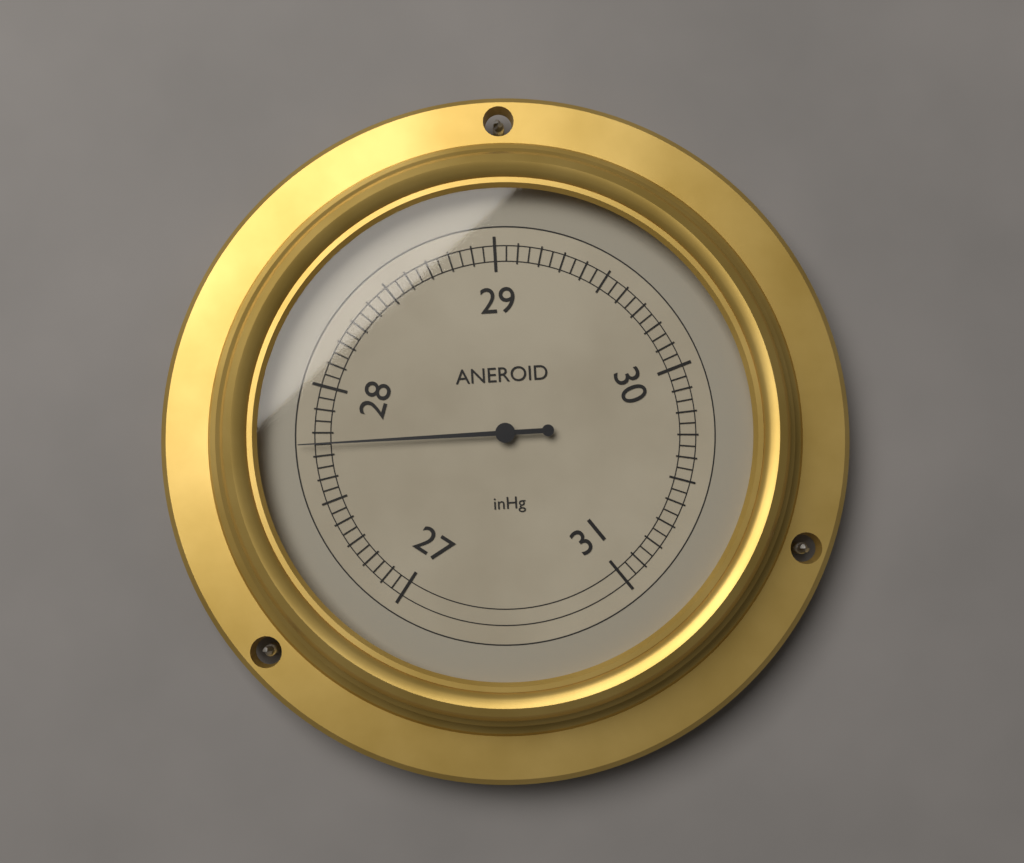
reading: 27.75 inHg
